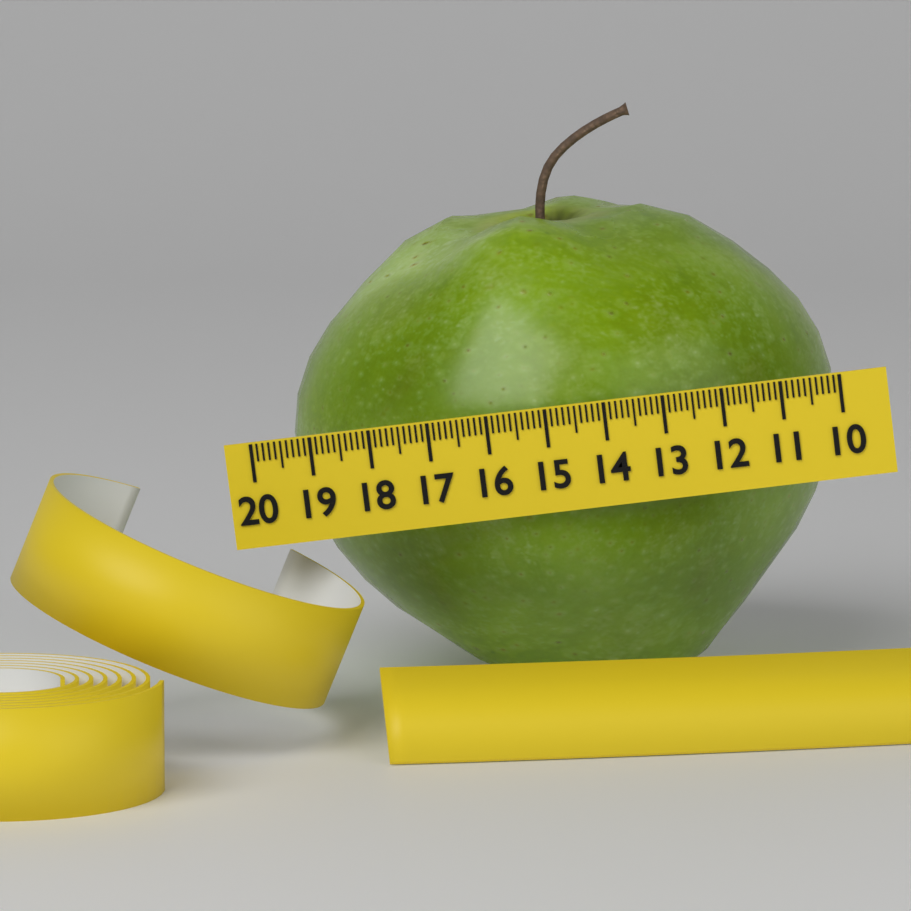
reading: 19.5 (no unit)
